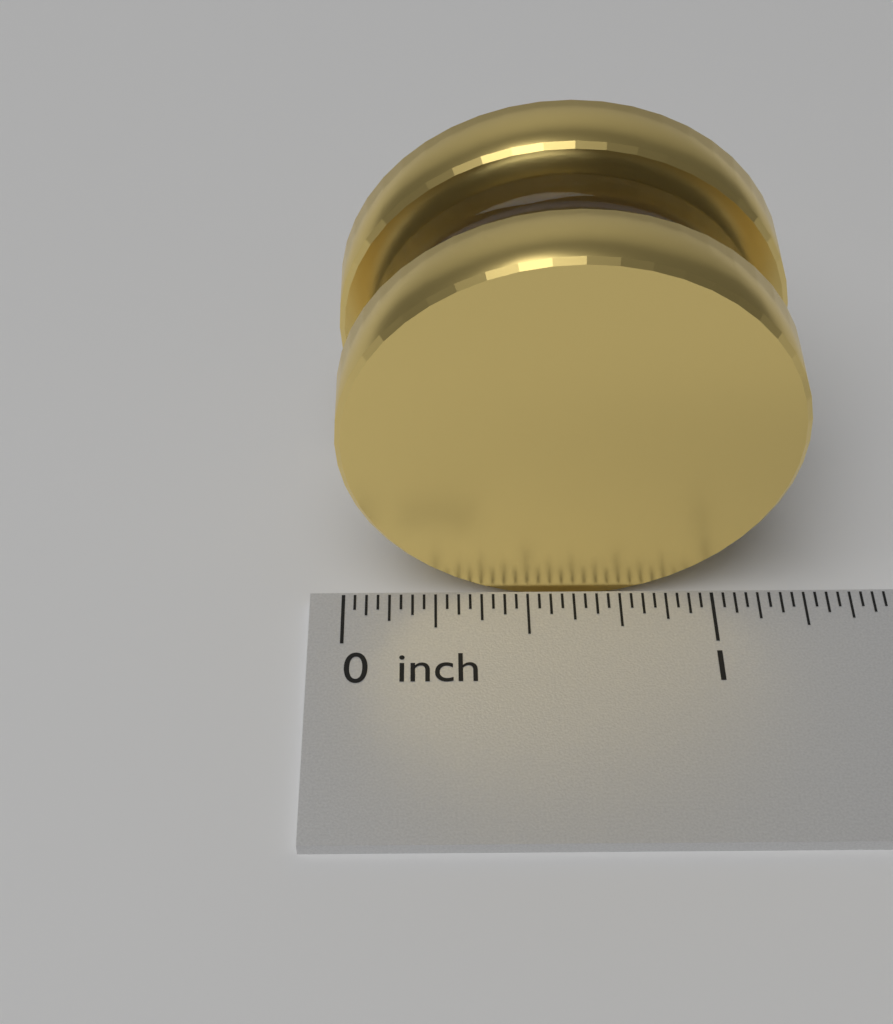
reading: 1.18750 inch
